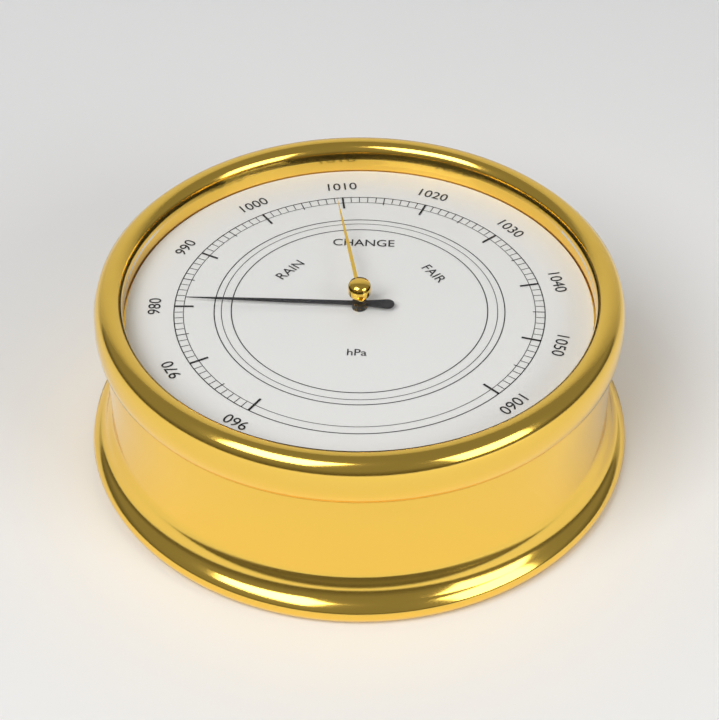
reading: 981 hPa
